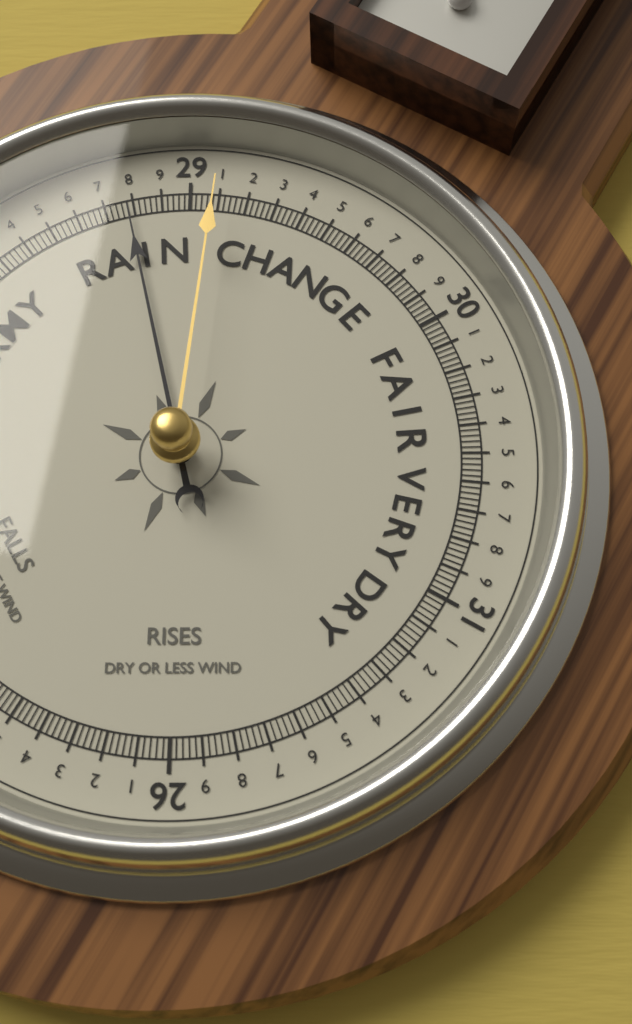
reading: 28.78 (no unit)
